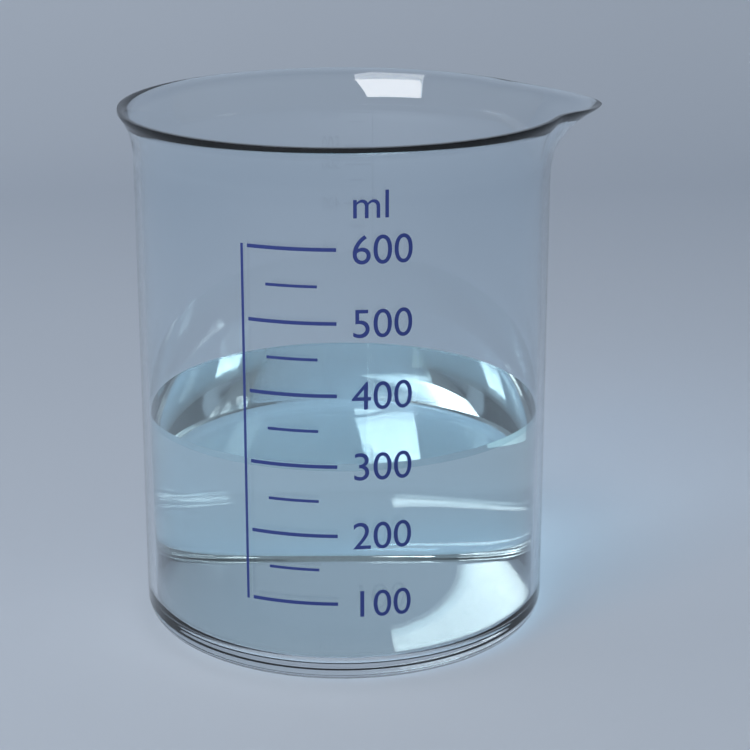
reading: 300 ml
